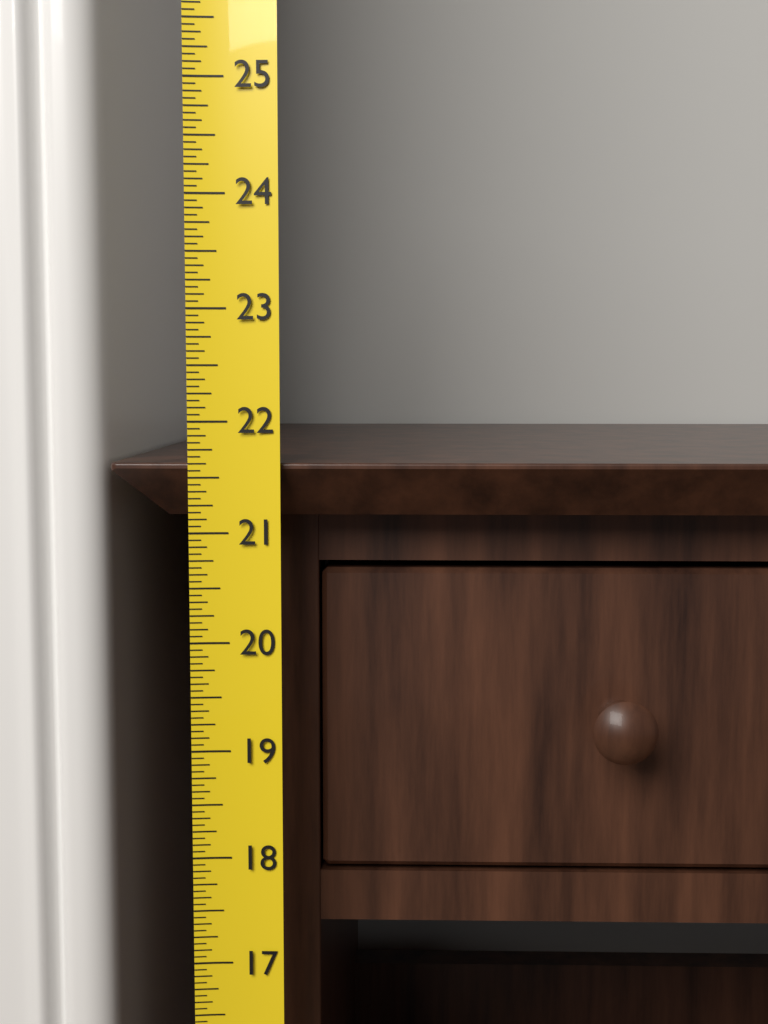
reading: 21.6250 (no unit)
